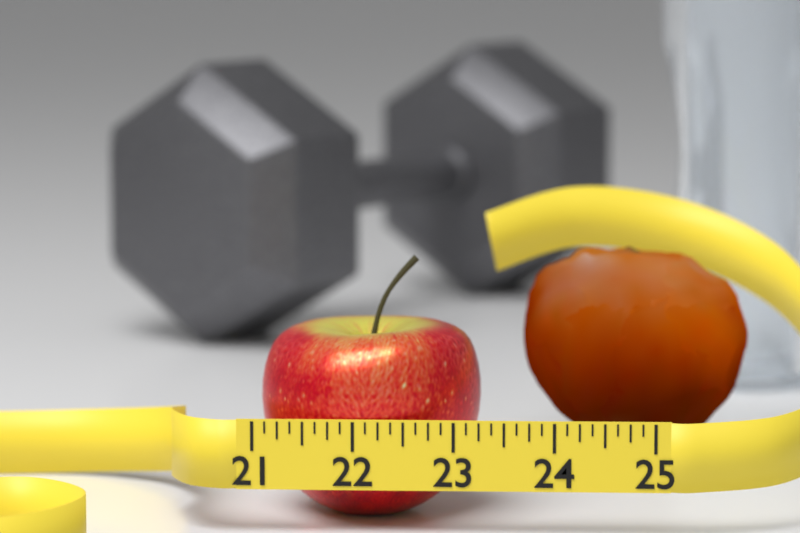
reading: 23.250 (no unit)
